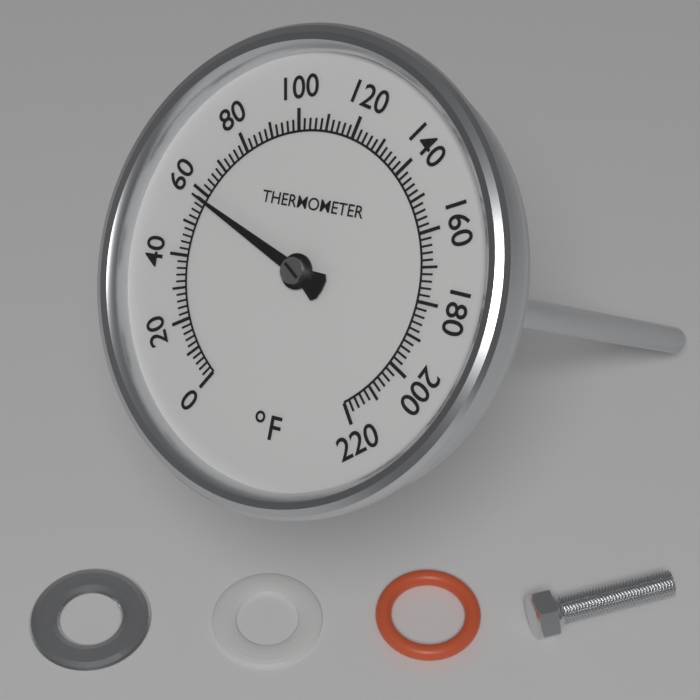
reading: 58 °F
